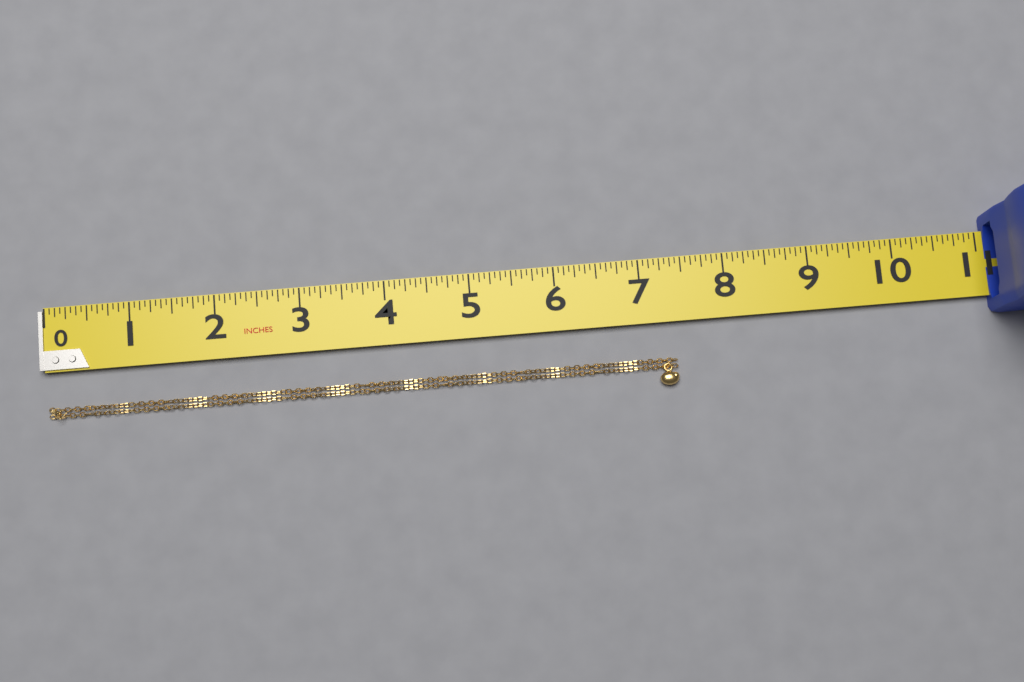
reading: 7.3750 in
